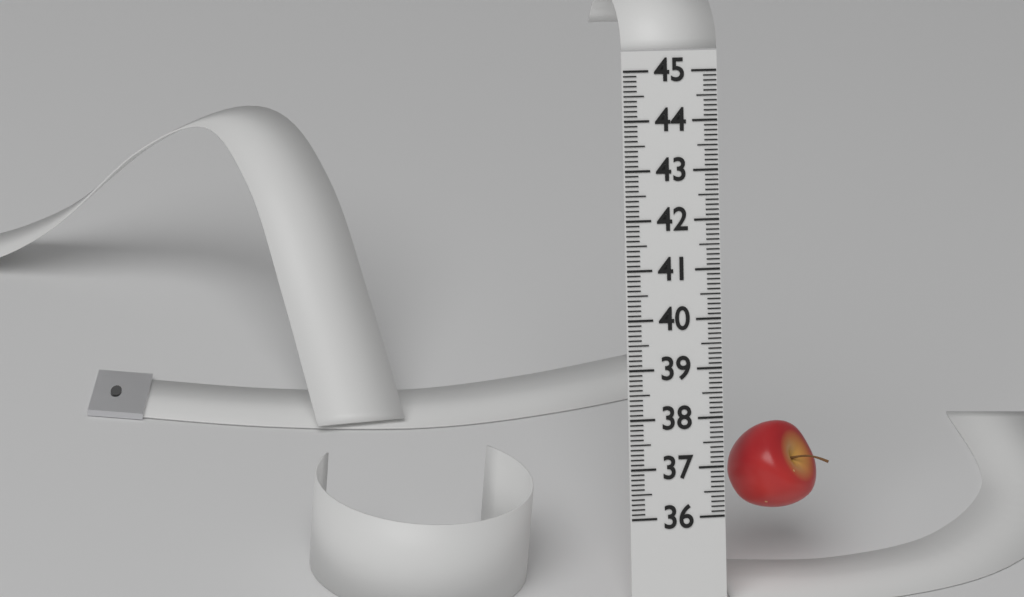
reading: 37.8 (no unit)
